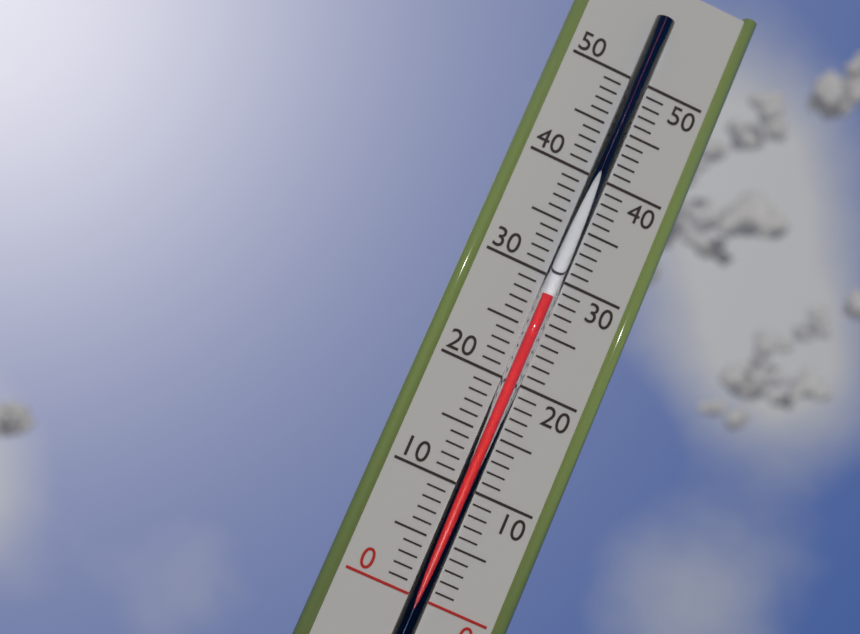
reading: 28 (no unit)
